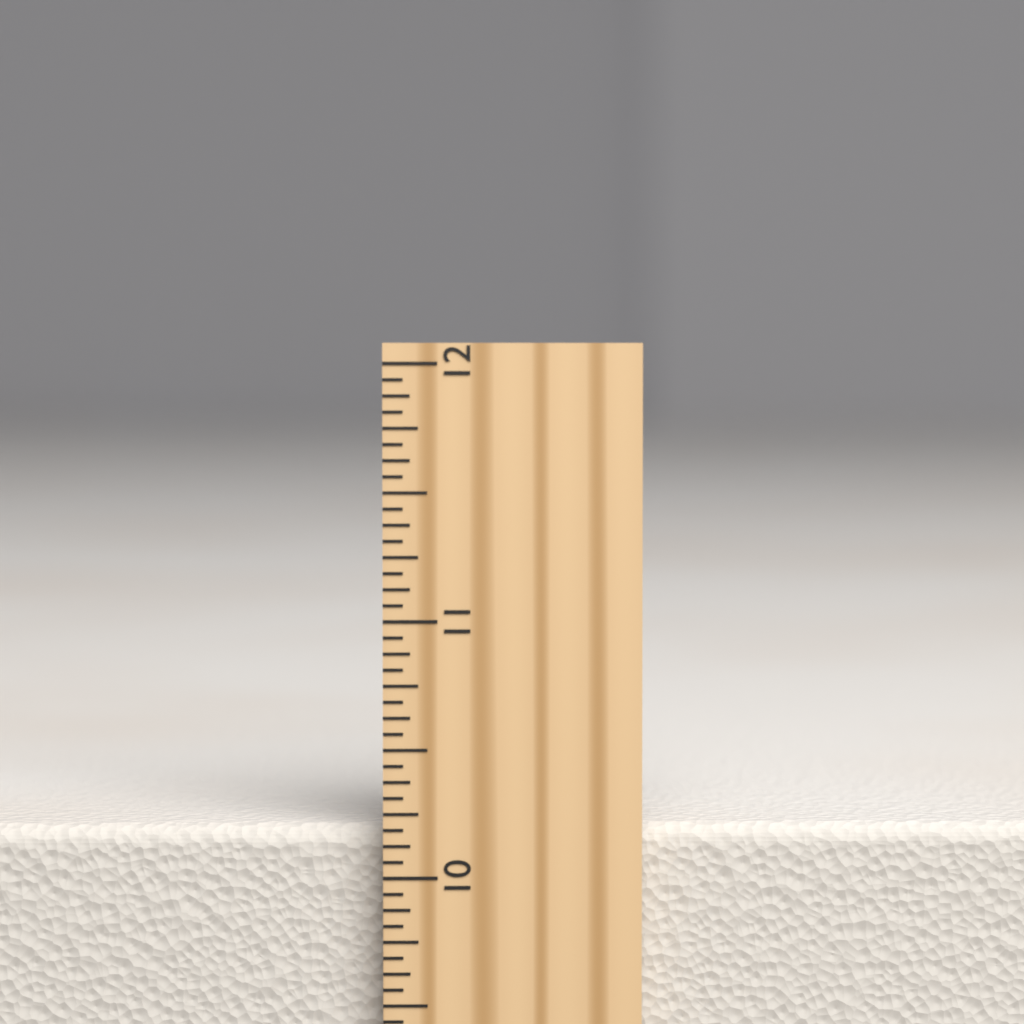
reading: 10.1875 inch
